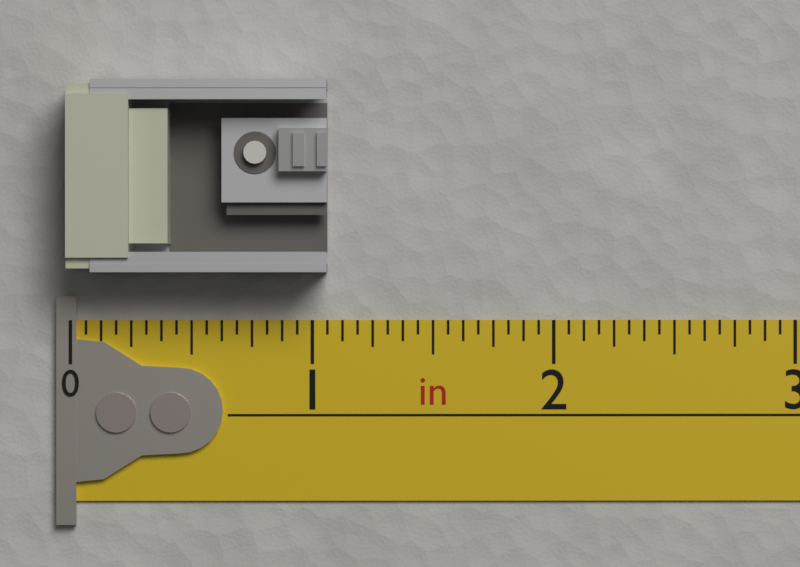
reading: 1.0625 in
